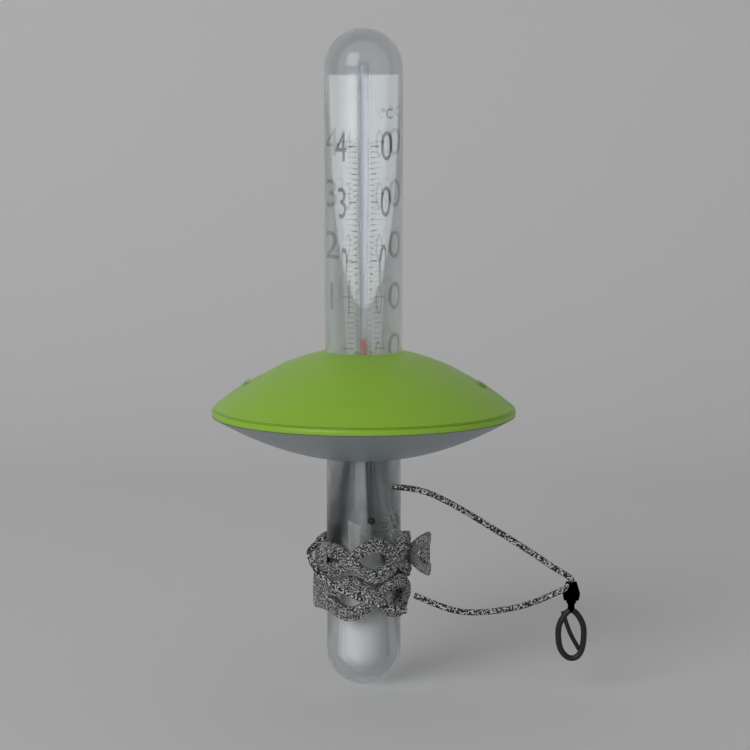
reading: 2 °C
